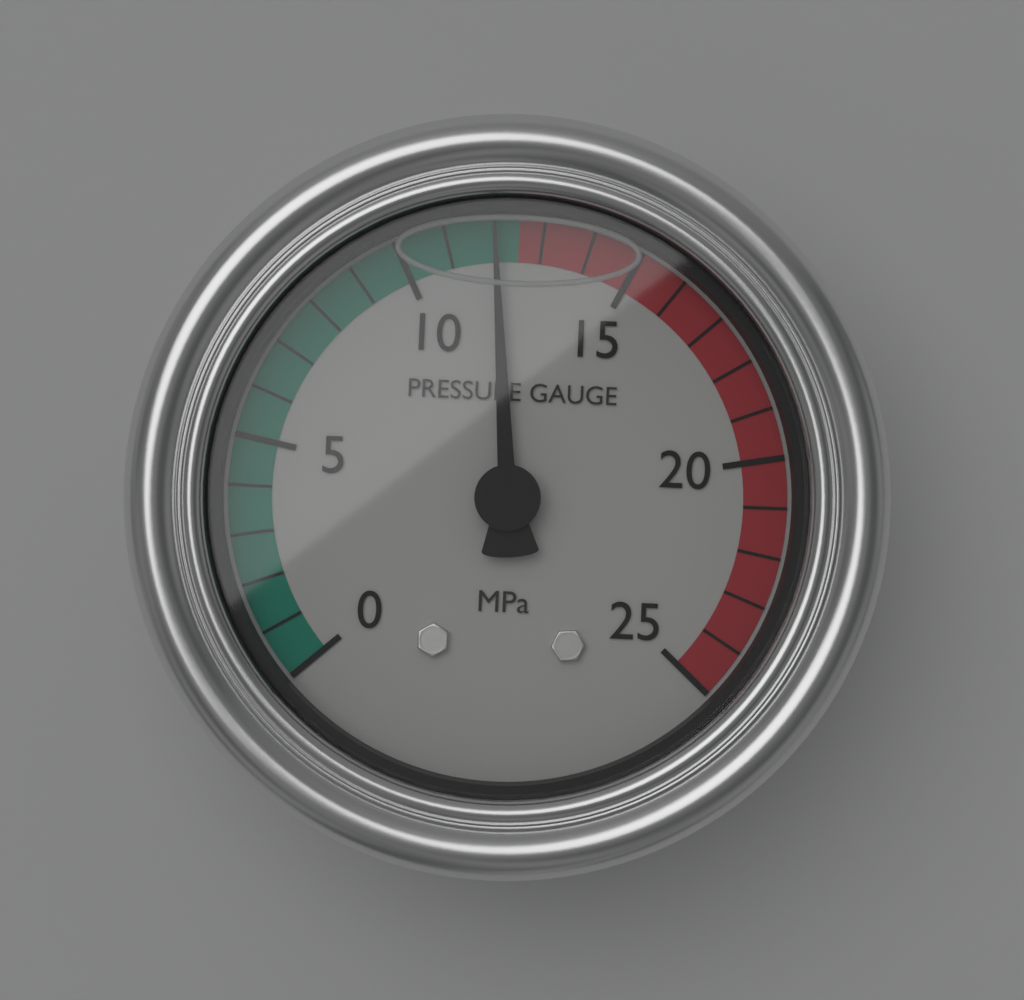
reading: 12 MPa
